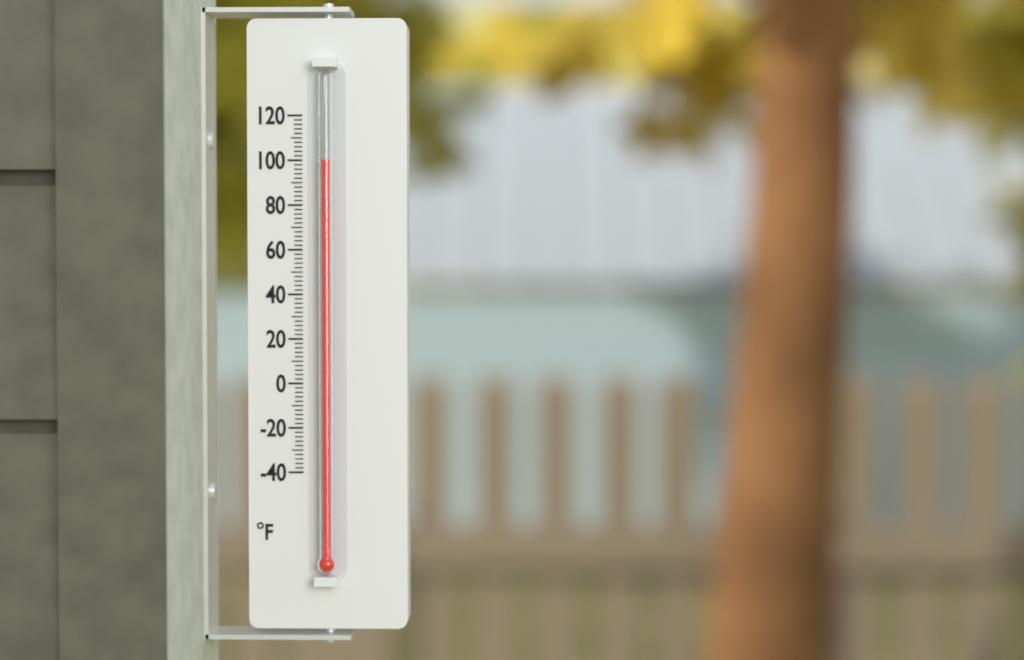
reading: 100 °F
